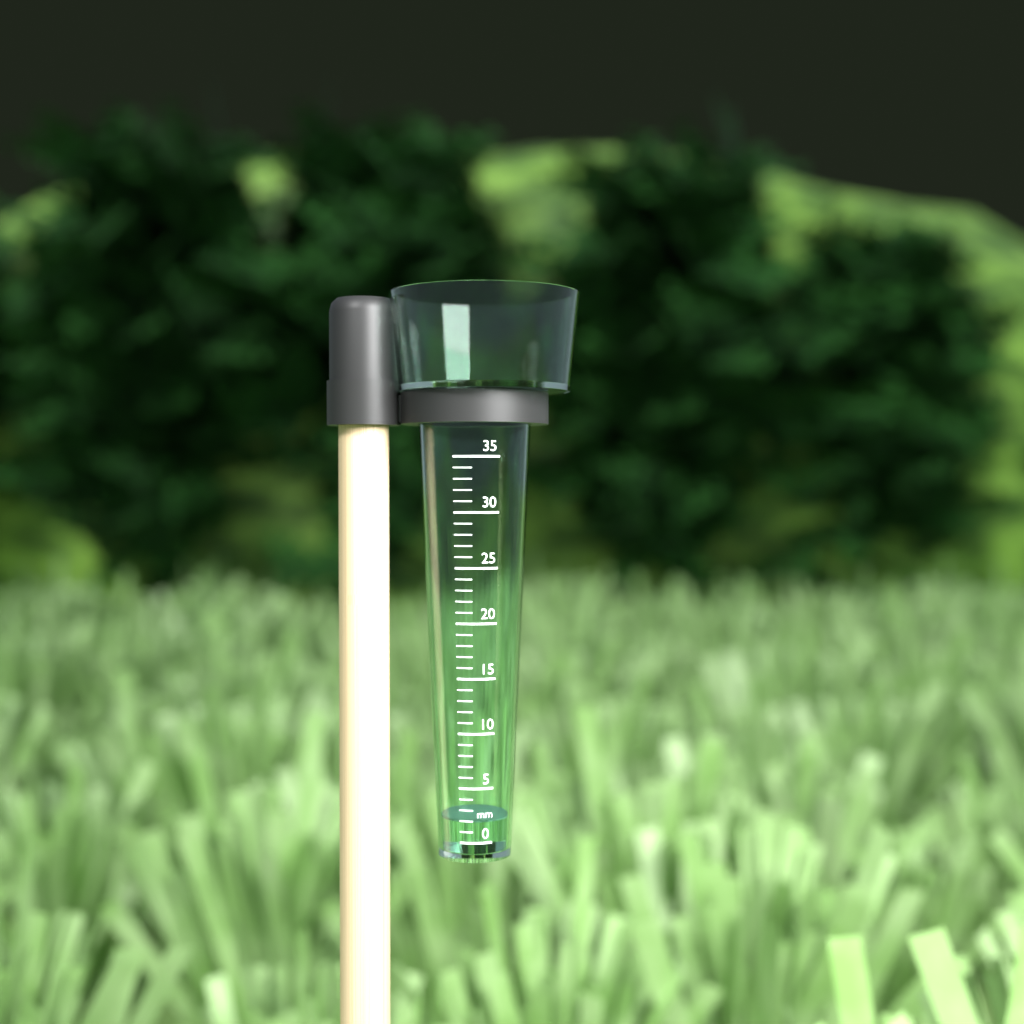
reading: 2 mm
